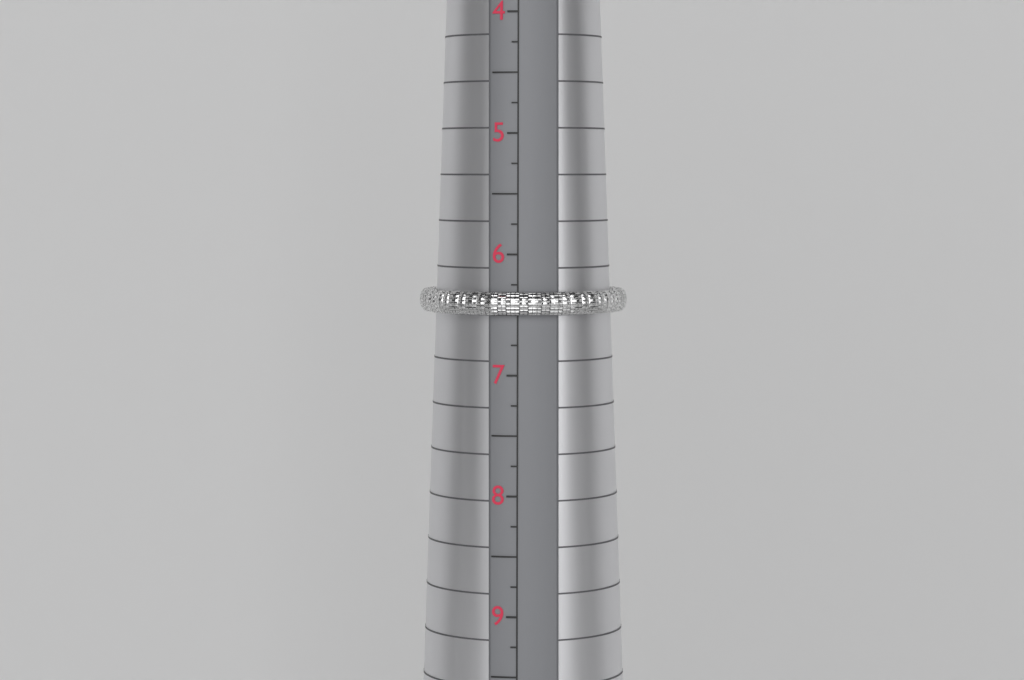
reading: 6.50 (no unit)
